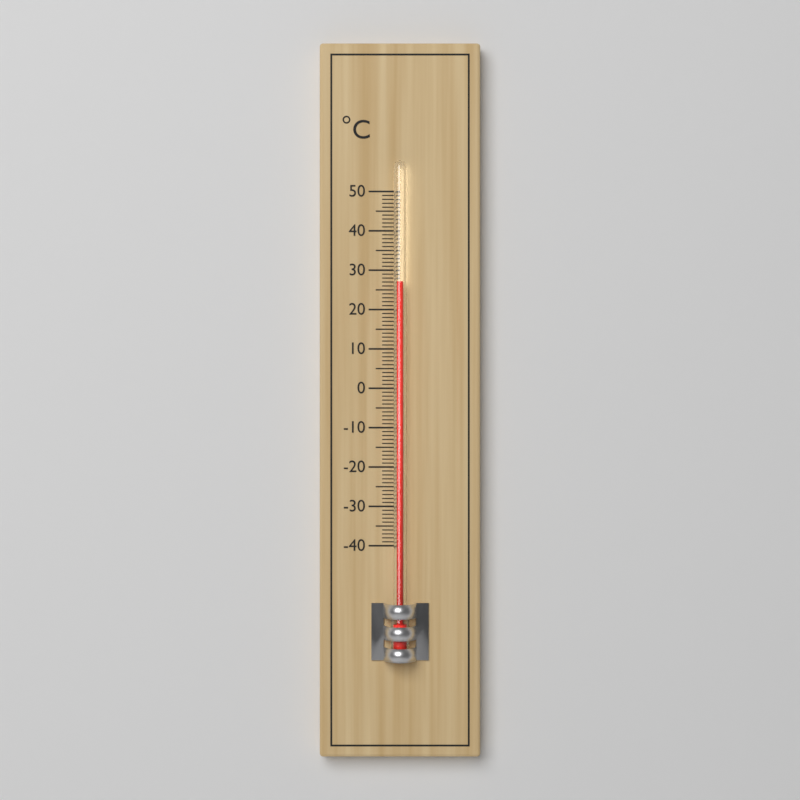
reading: 27 °C
